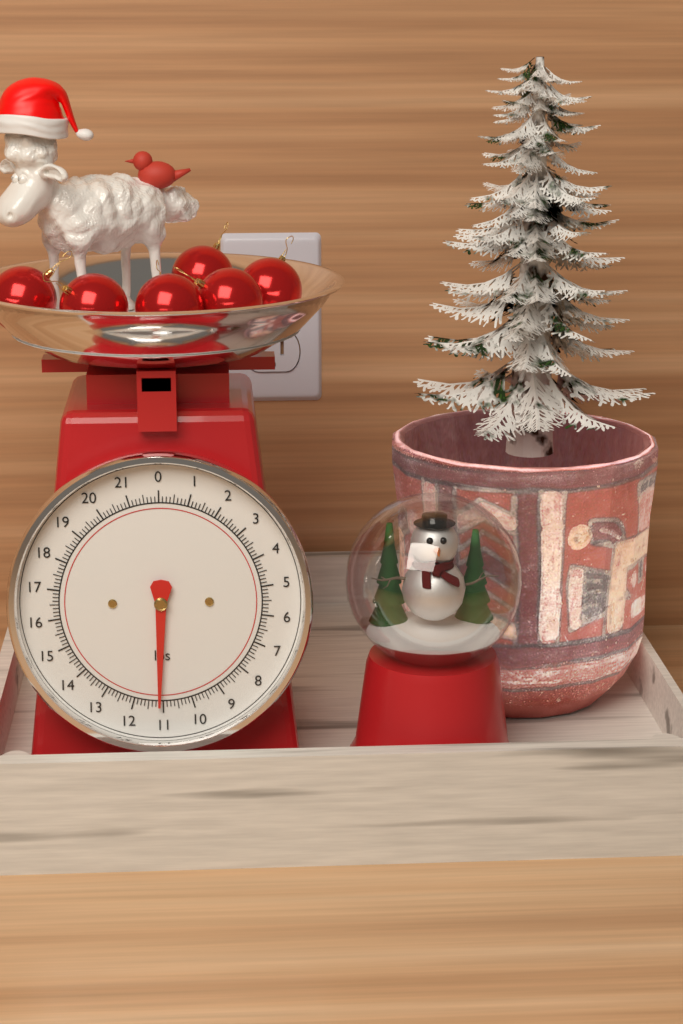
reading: 11.125 lbs
